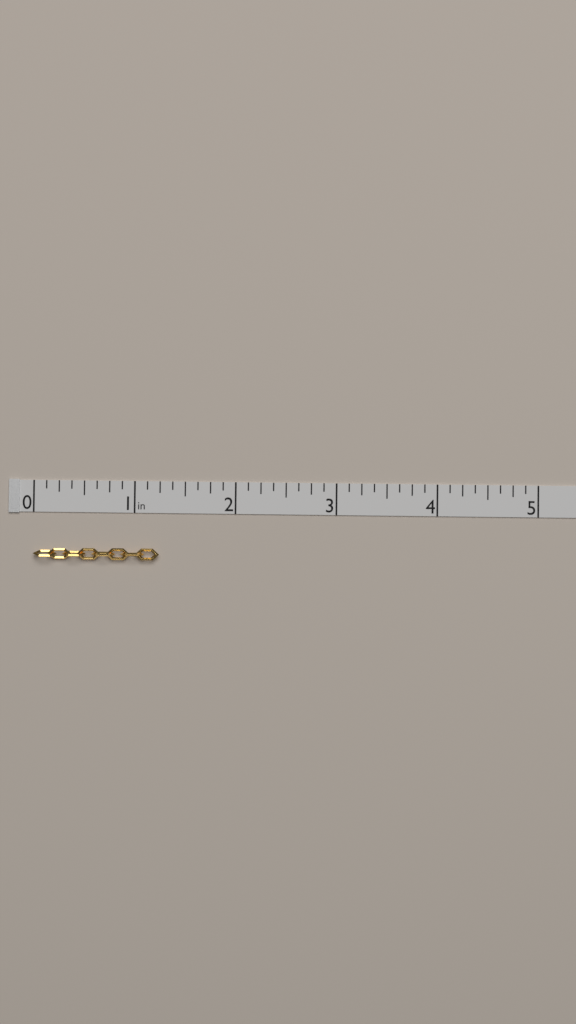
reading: 1.250 in
